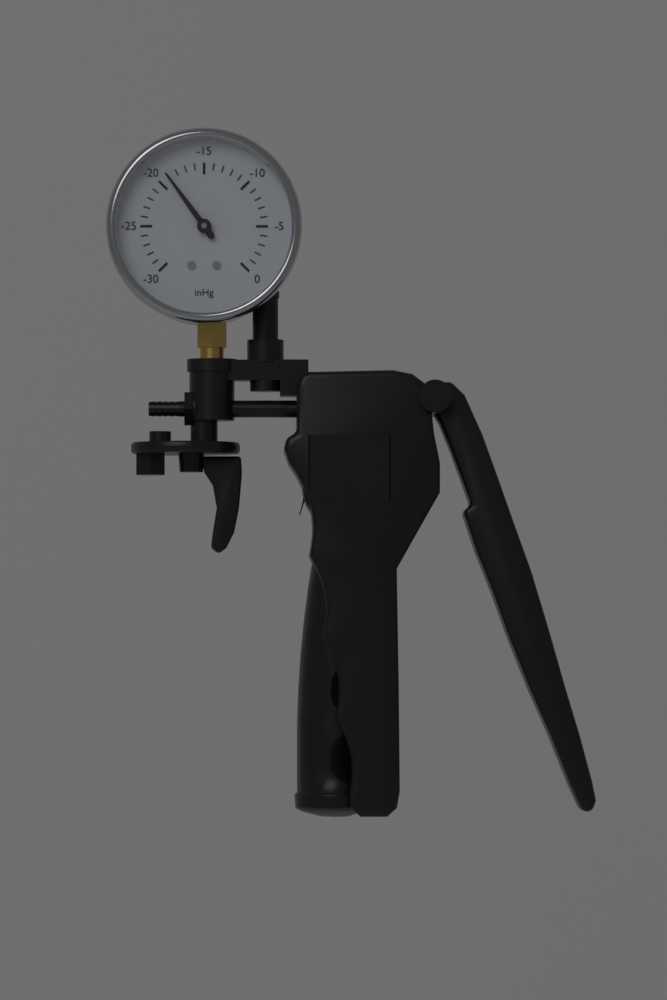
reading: -19 inHg
